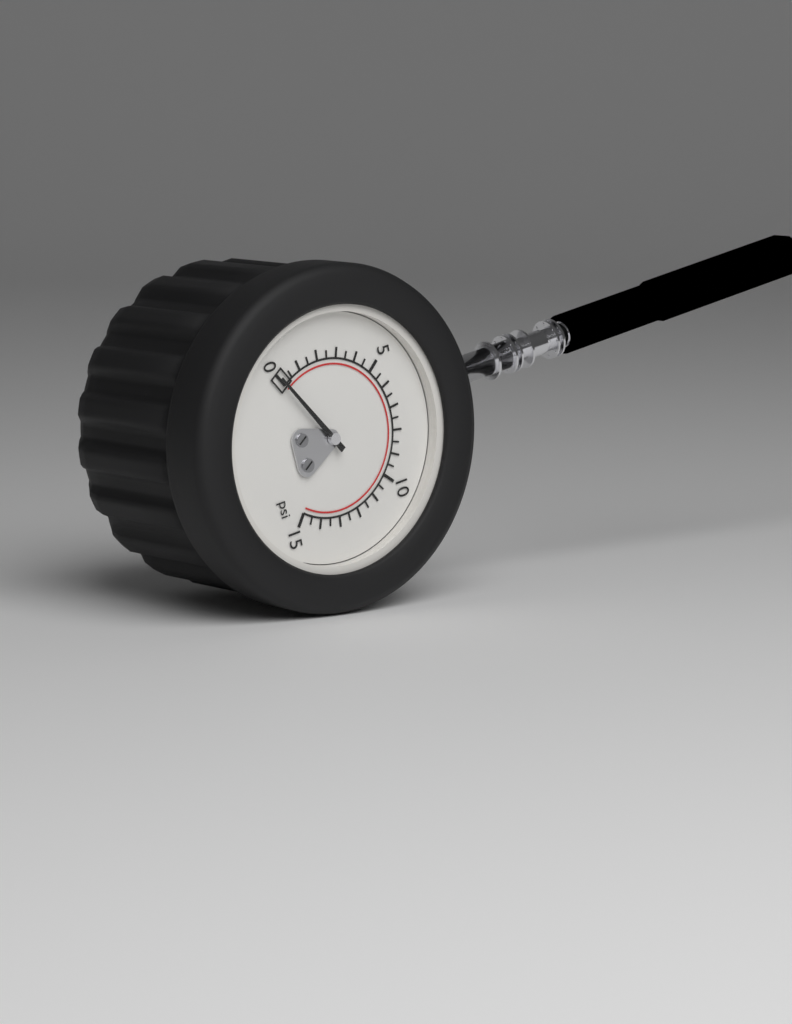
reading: 0.0 psi
